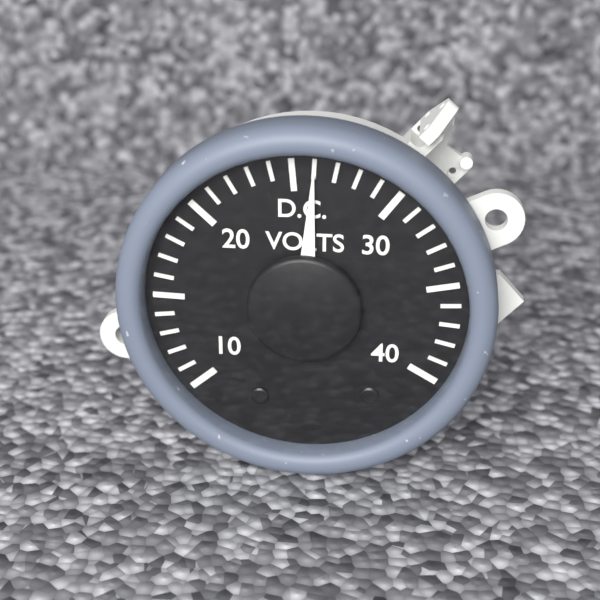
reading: 26 V
